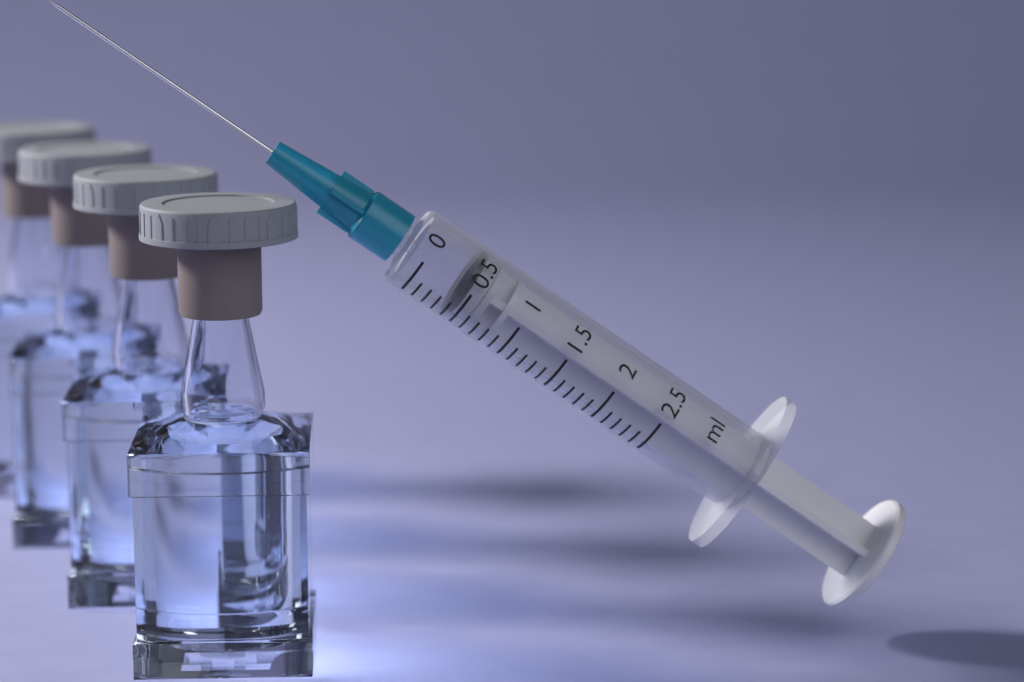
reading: 0.4 ml
